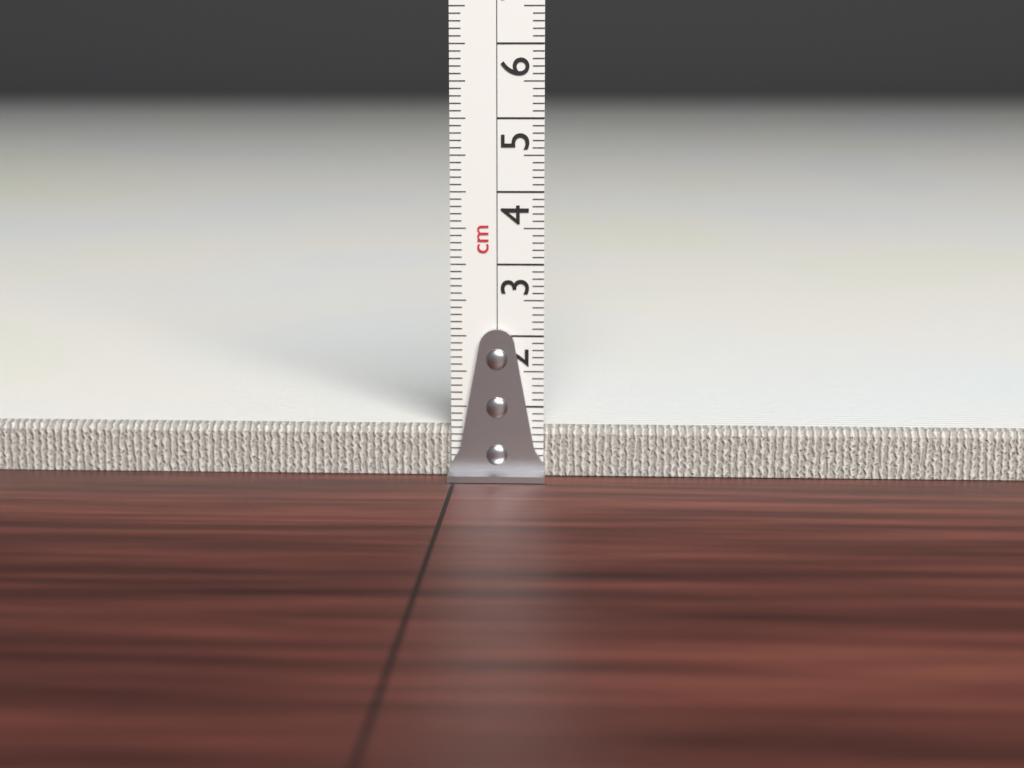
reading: 0.7 cm
